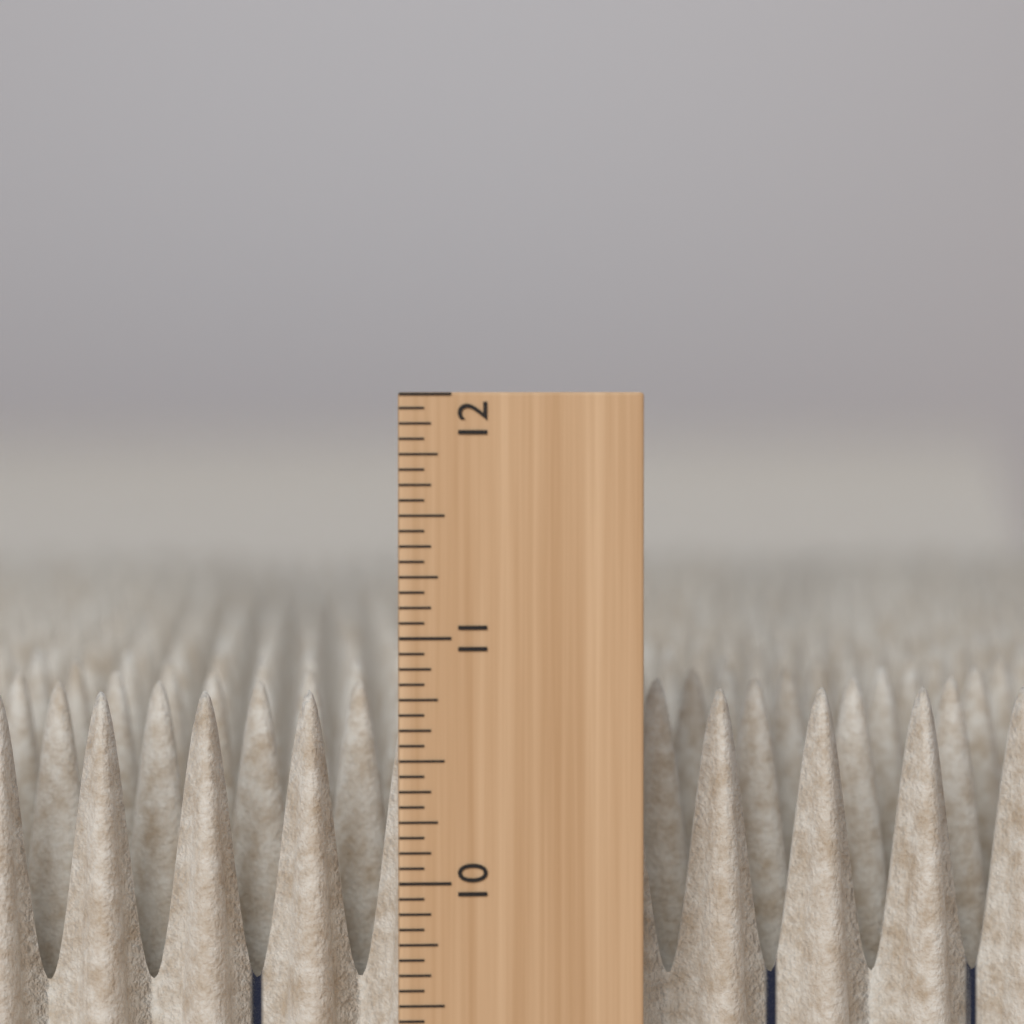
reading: 10.7500 in
